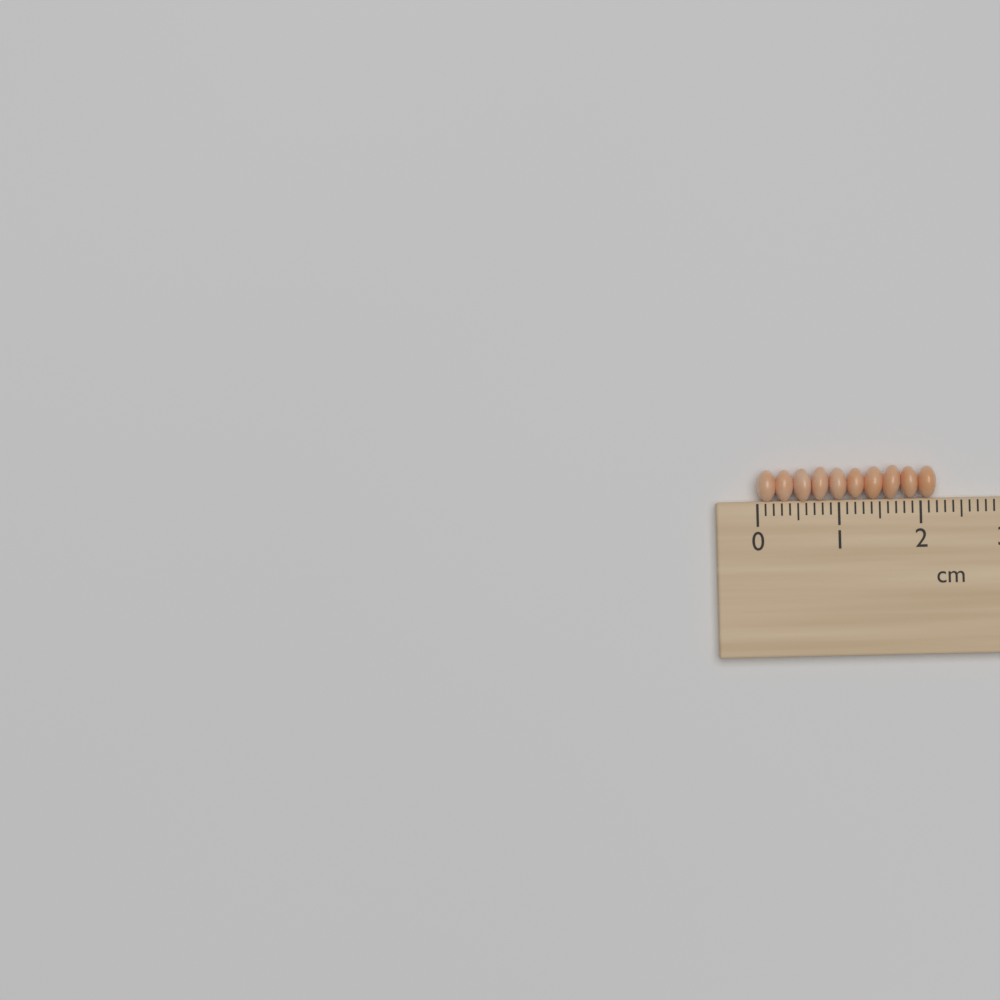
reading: 2.2 cm
